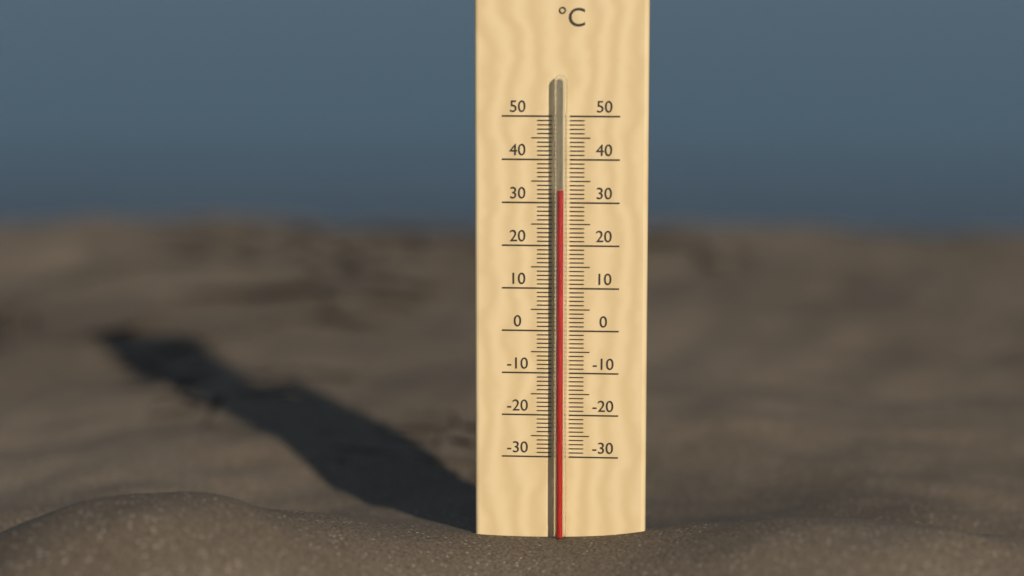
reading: 33 °C
